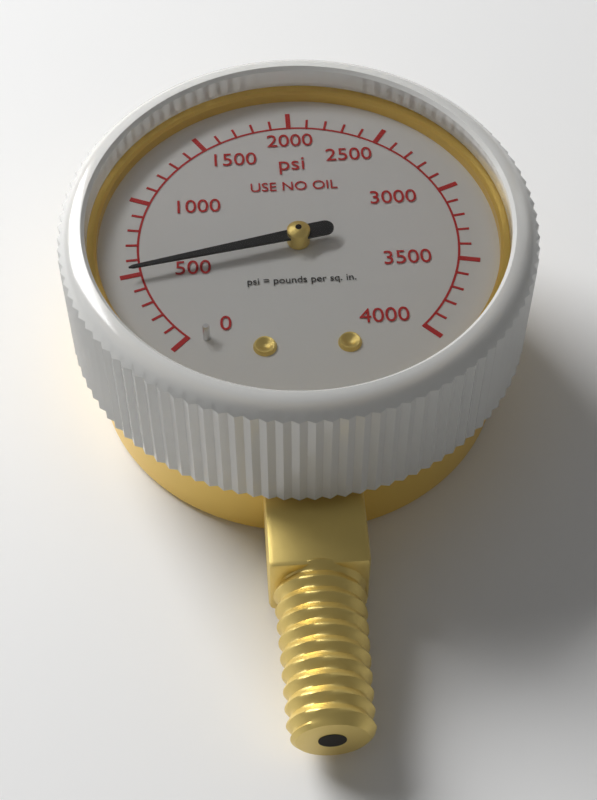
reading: 500 psi
